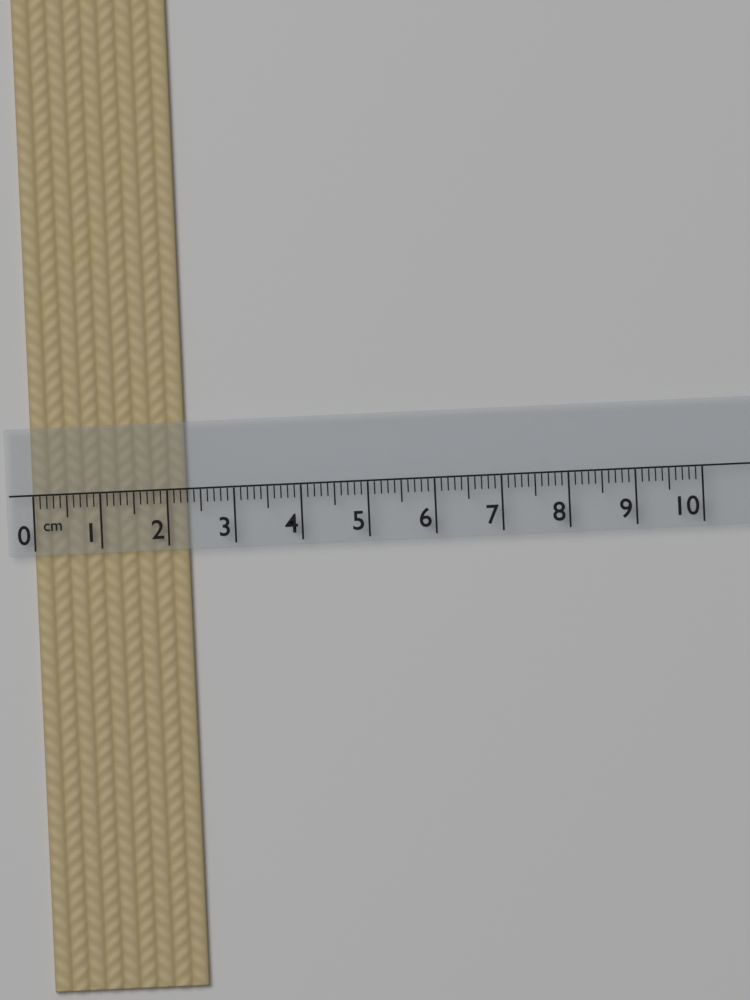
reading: 2.3 cm
